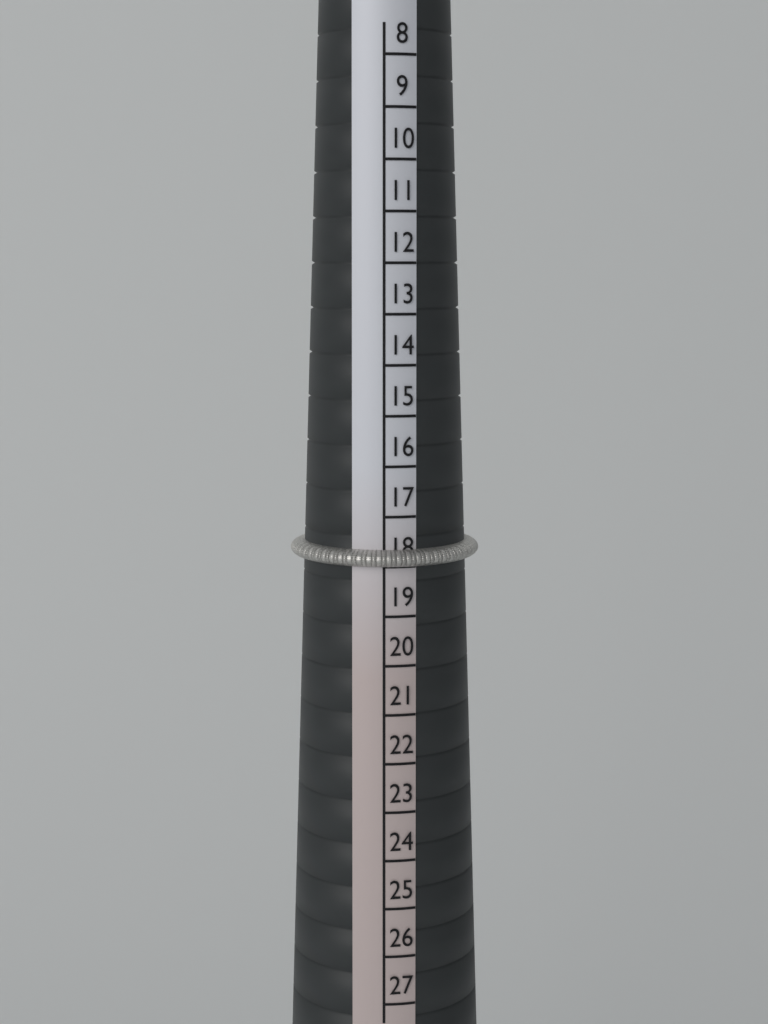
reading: 18 (no unit)
